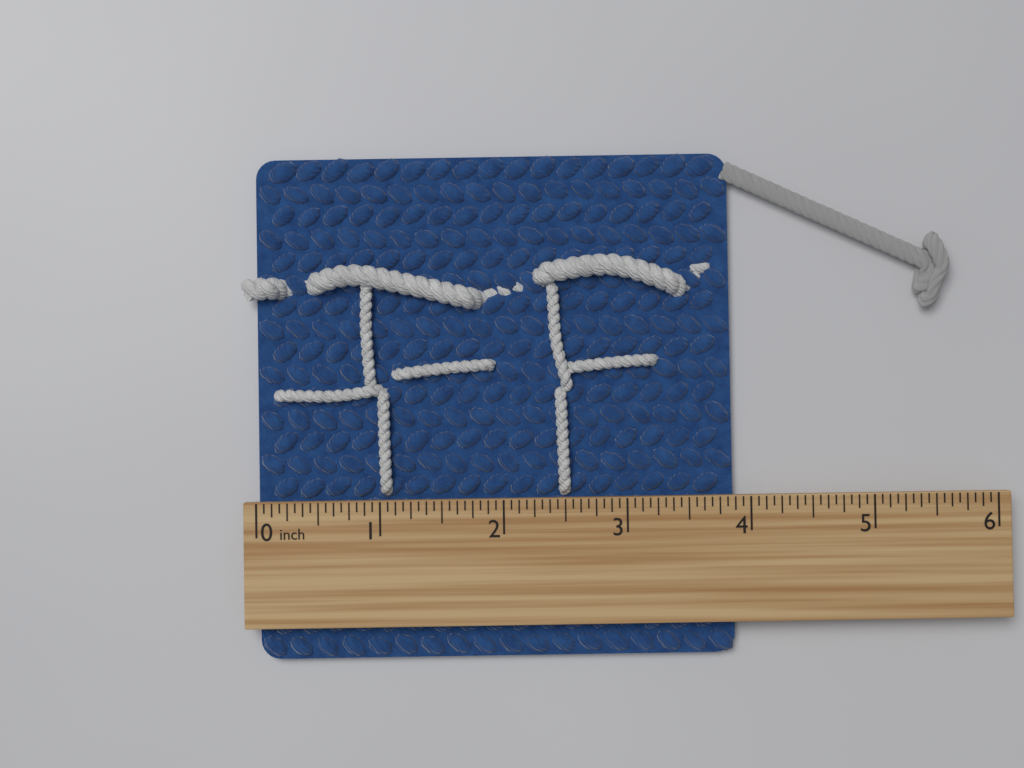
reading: 3.8750 inch
